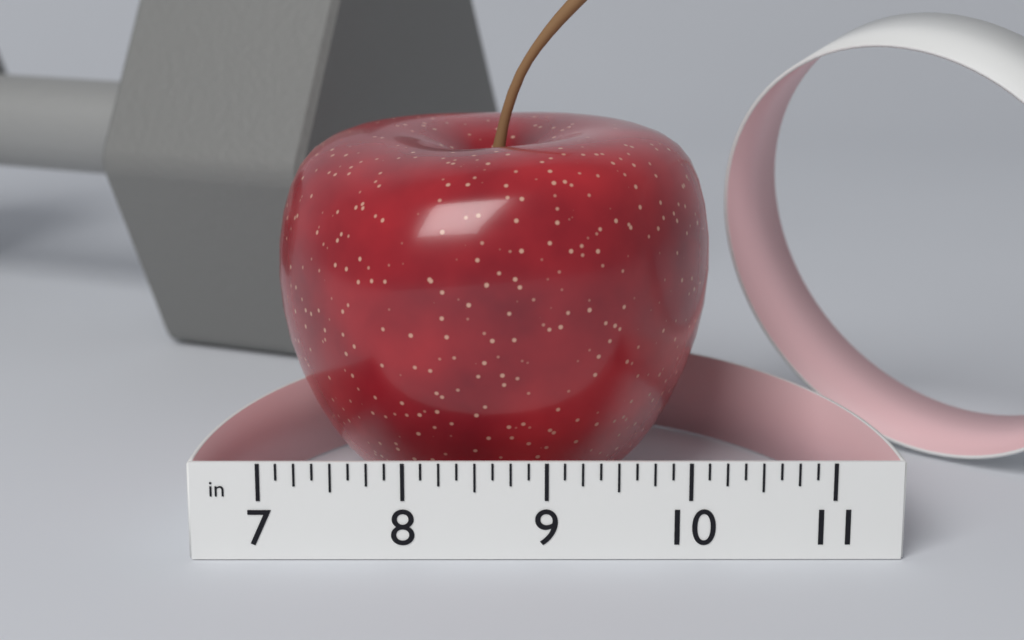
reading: 10.250 in
